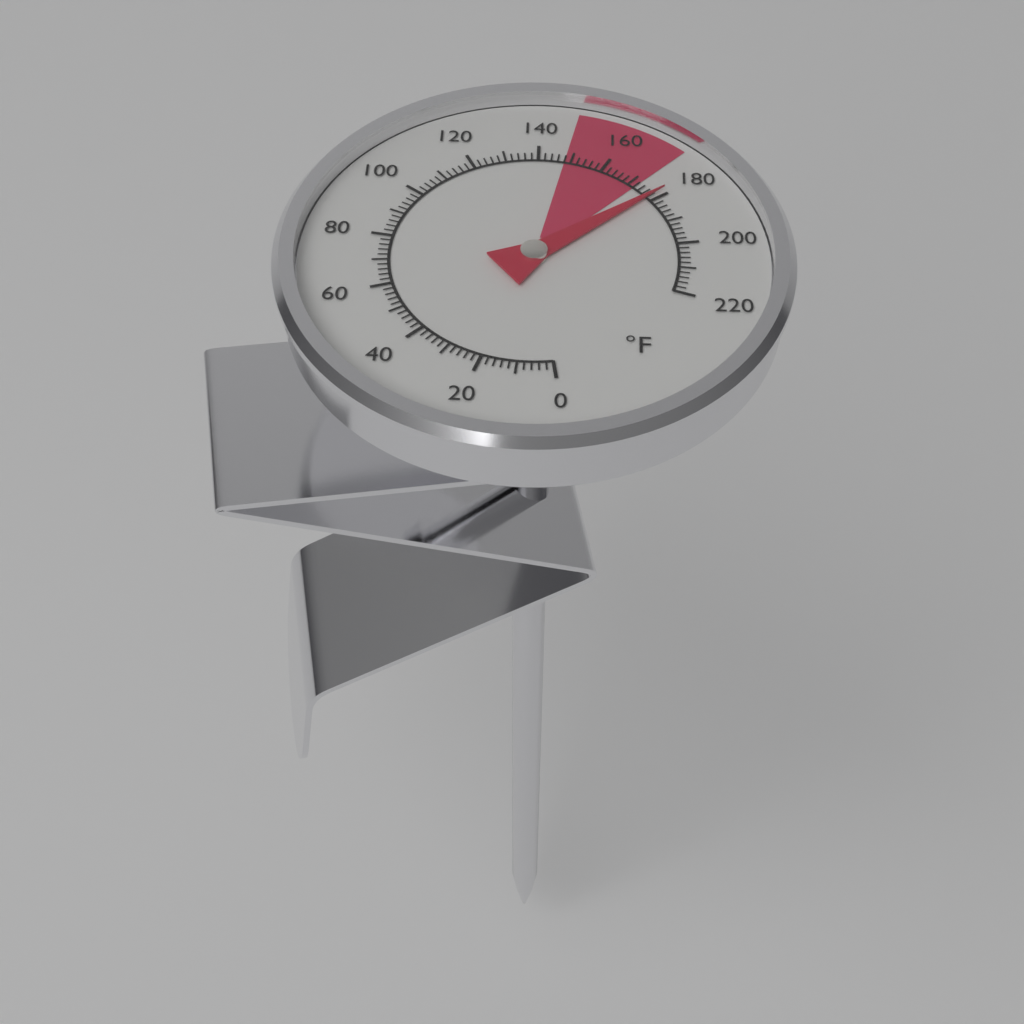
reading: 178 °F
